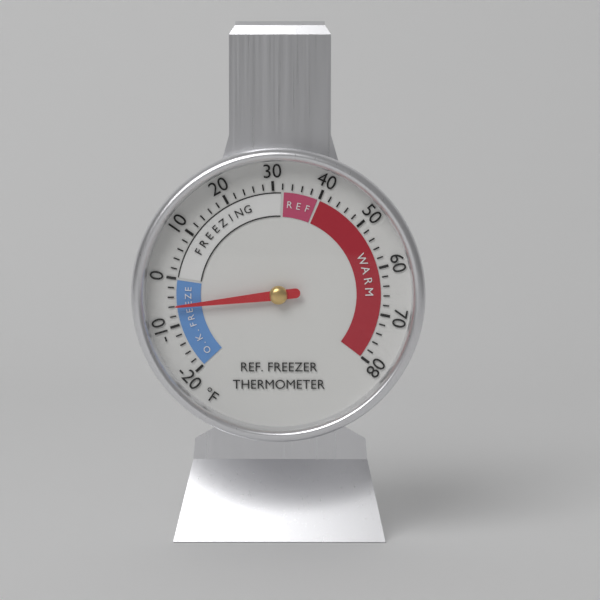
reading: -6 °F
